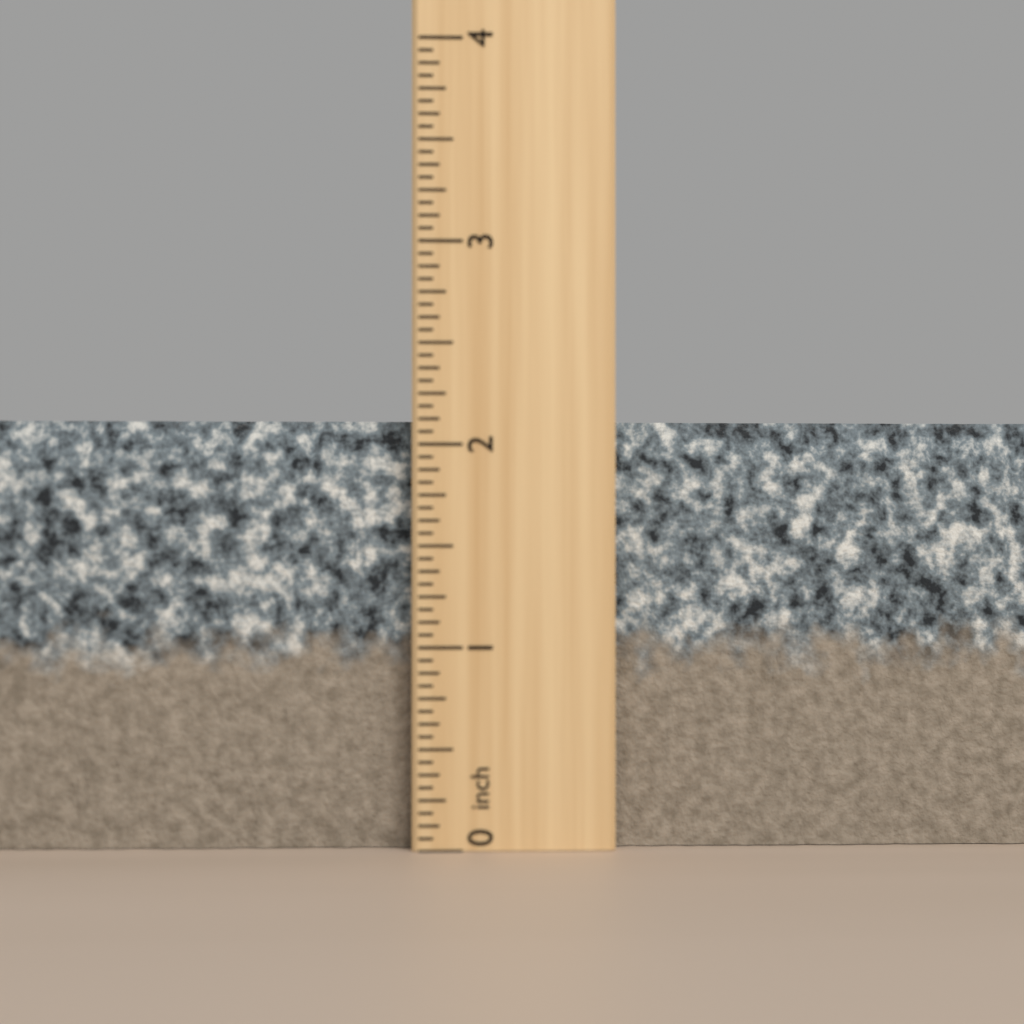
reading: 2.1250 inch
